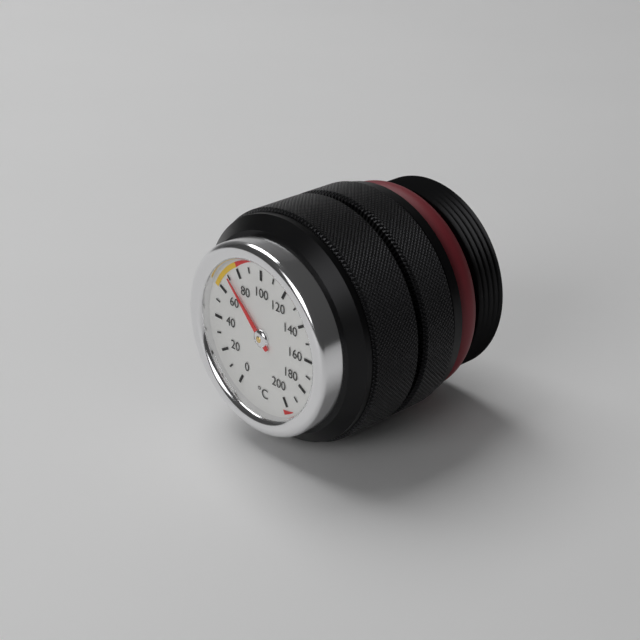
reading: 70 °C
